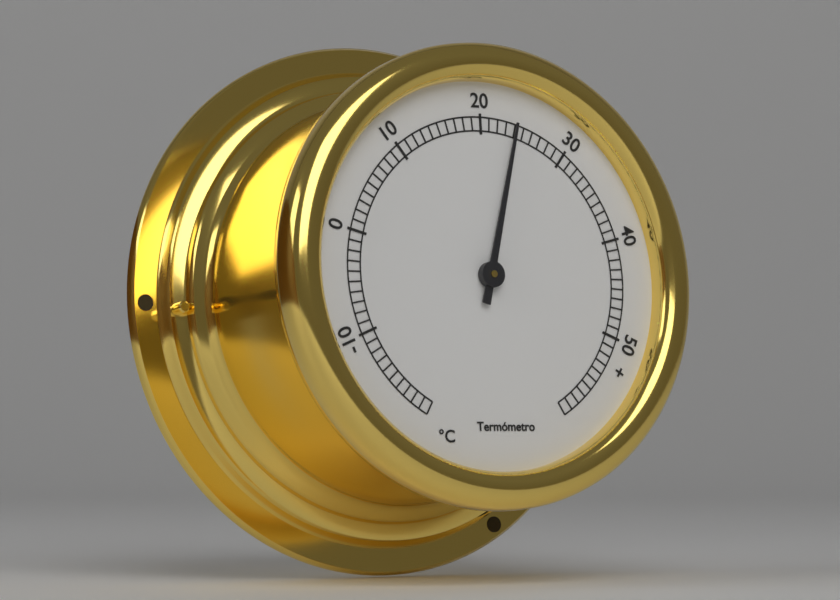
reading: 24 °C
